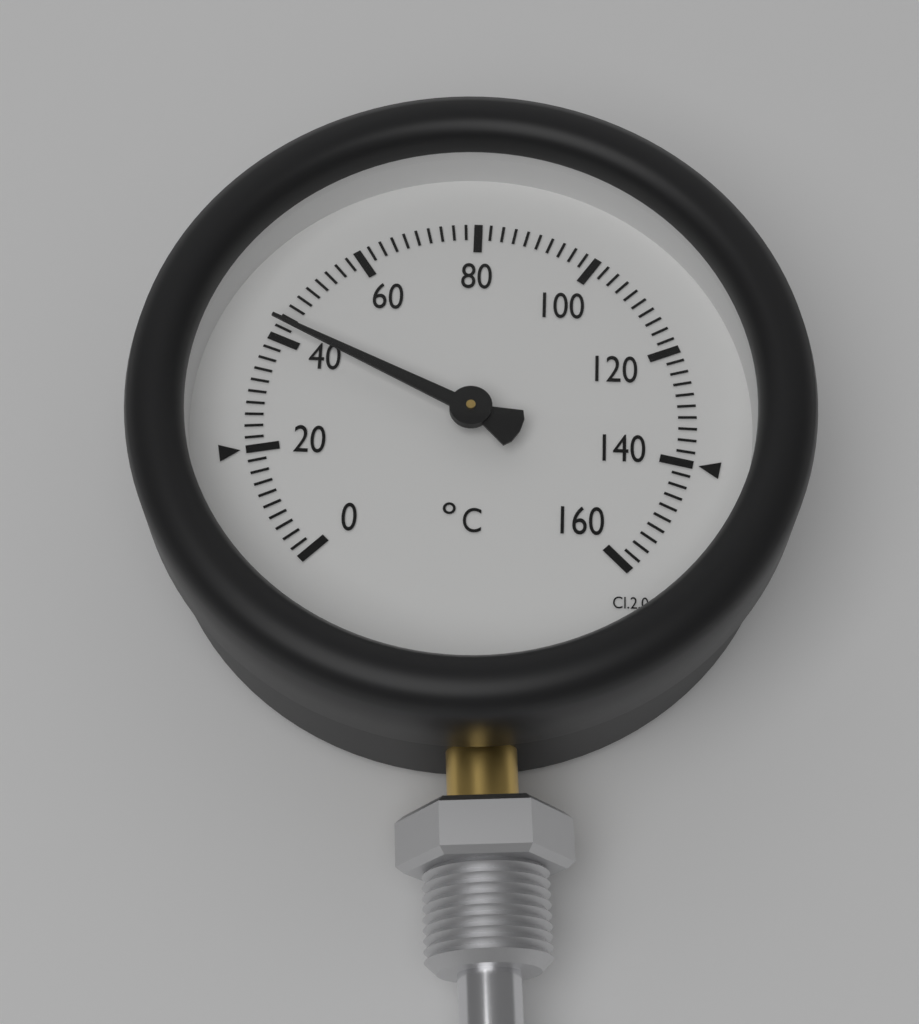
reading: 42 °C
